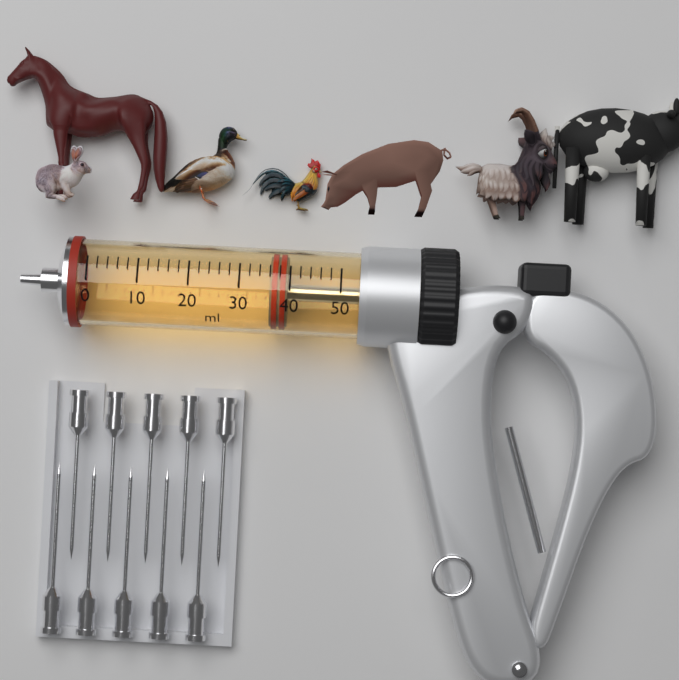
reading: 36 ml
